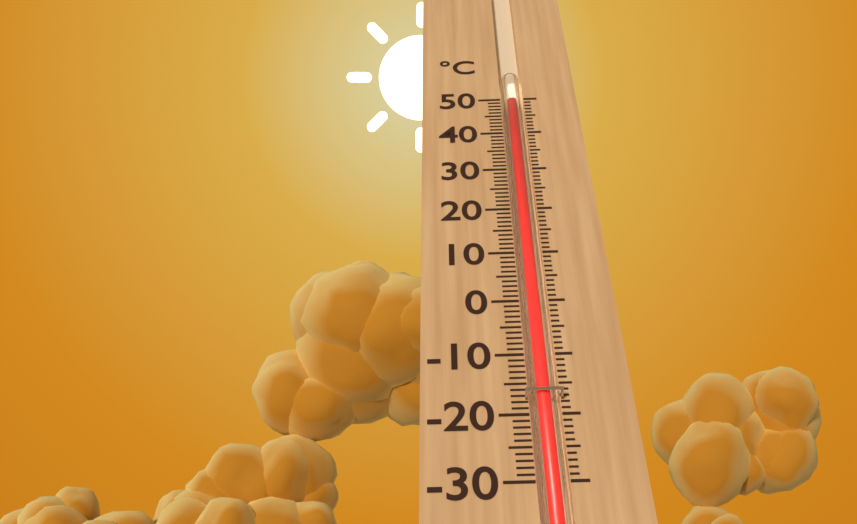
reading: 49 °C
